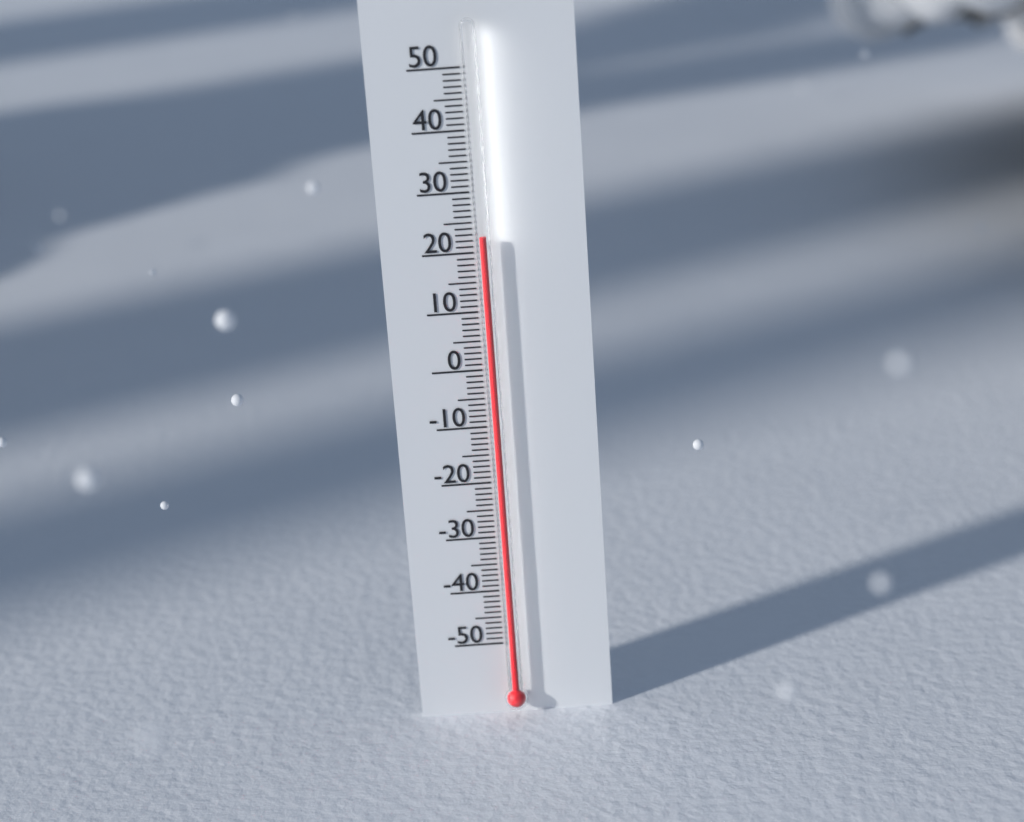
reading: 23 (no unit)
